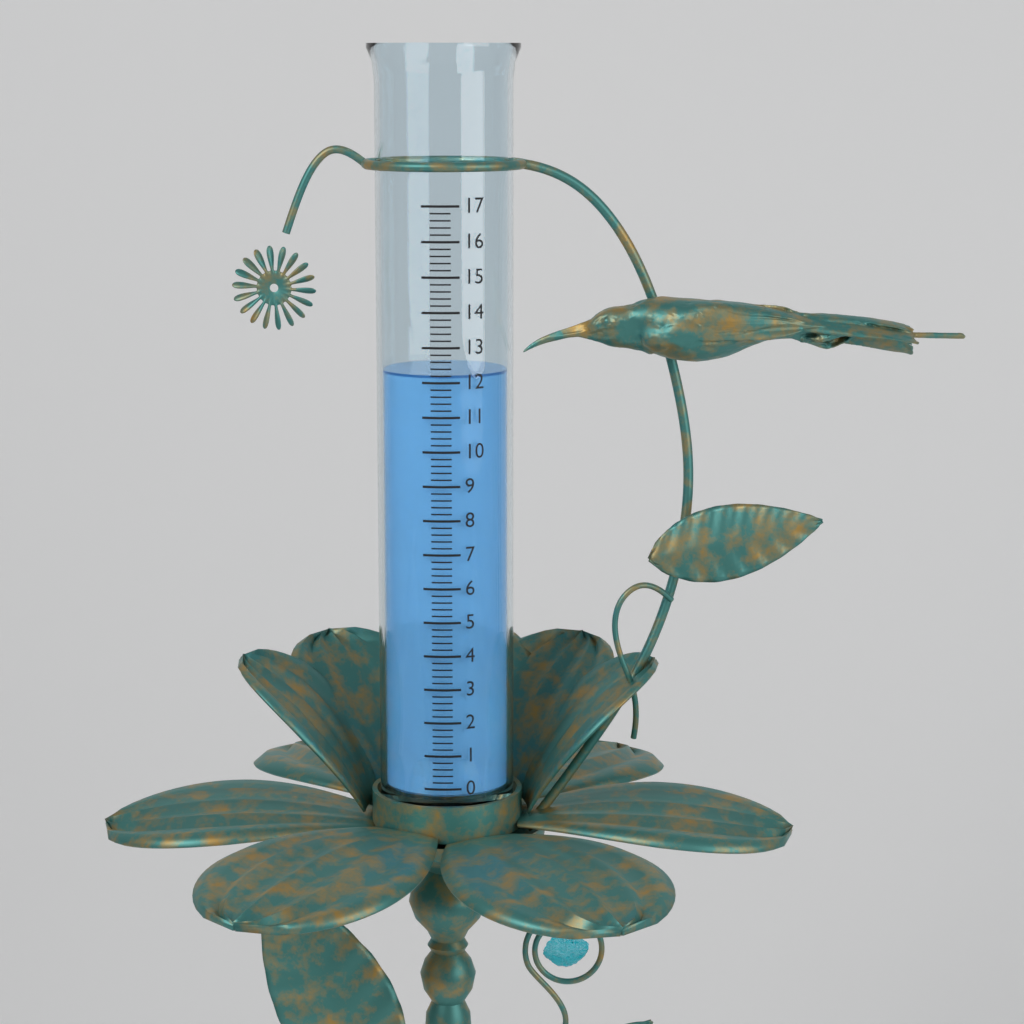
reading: 12.2 (no unit)
